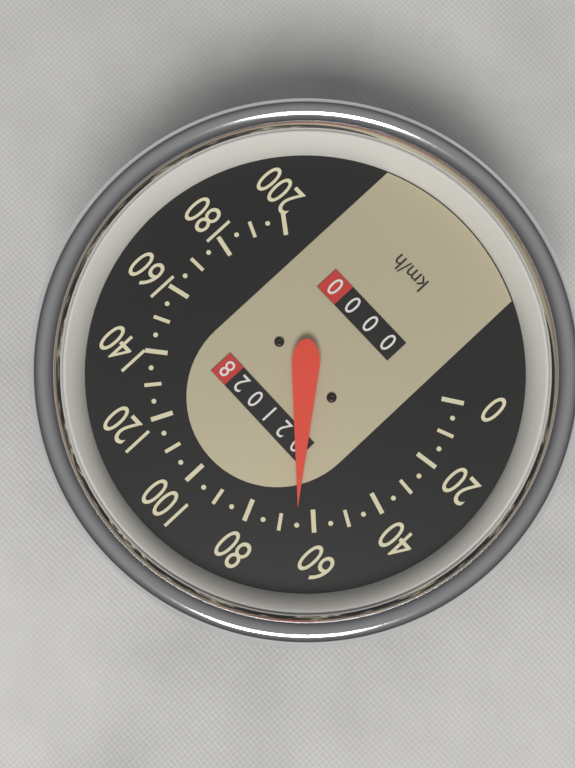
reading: 65 km/h
